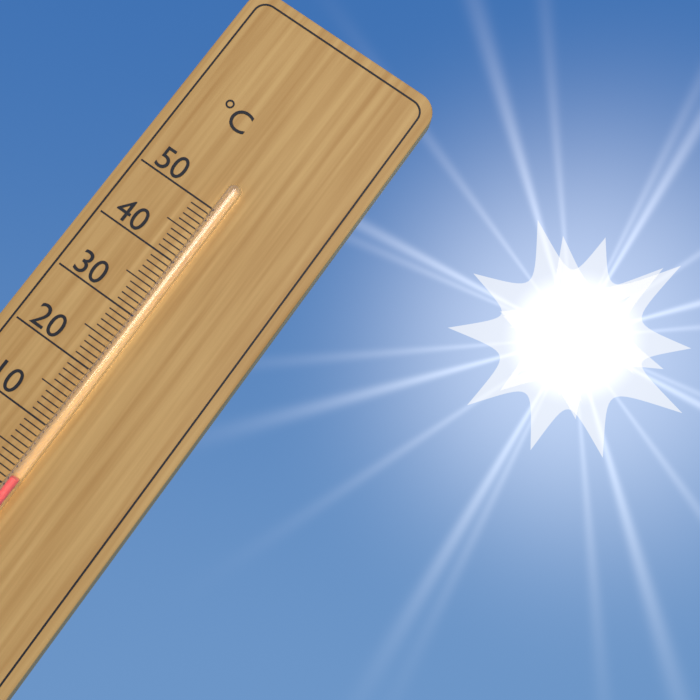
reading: 2 °C
